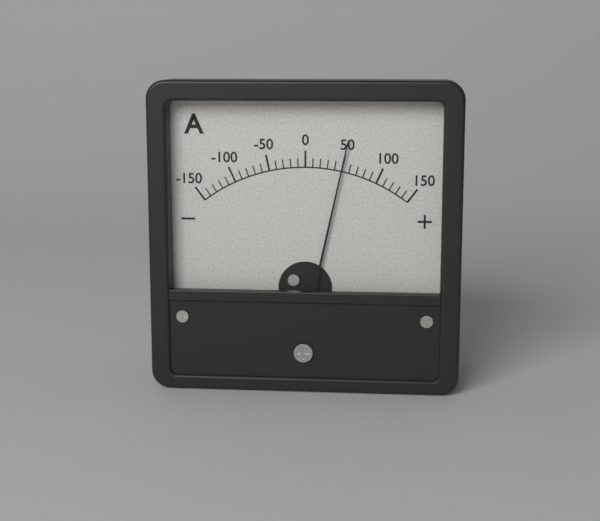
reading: 50 A
